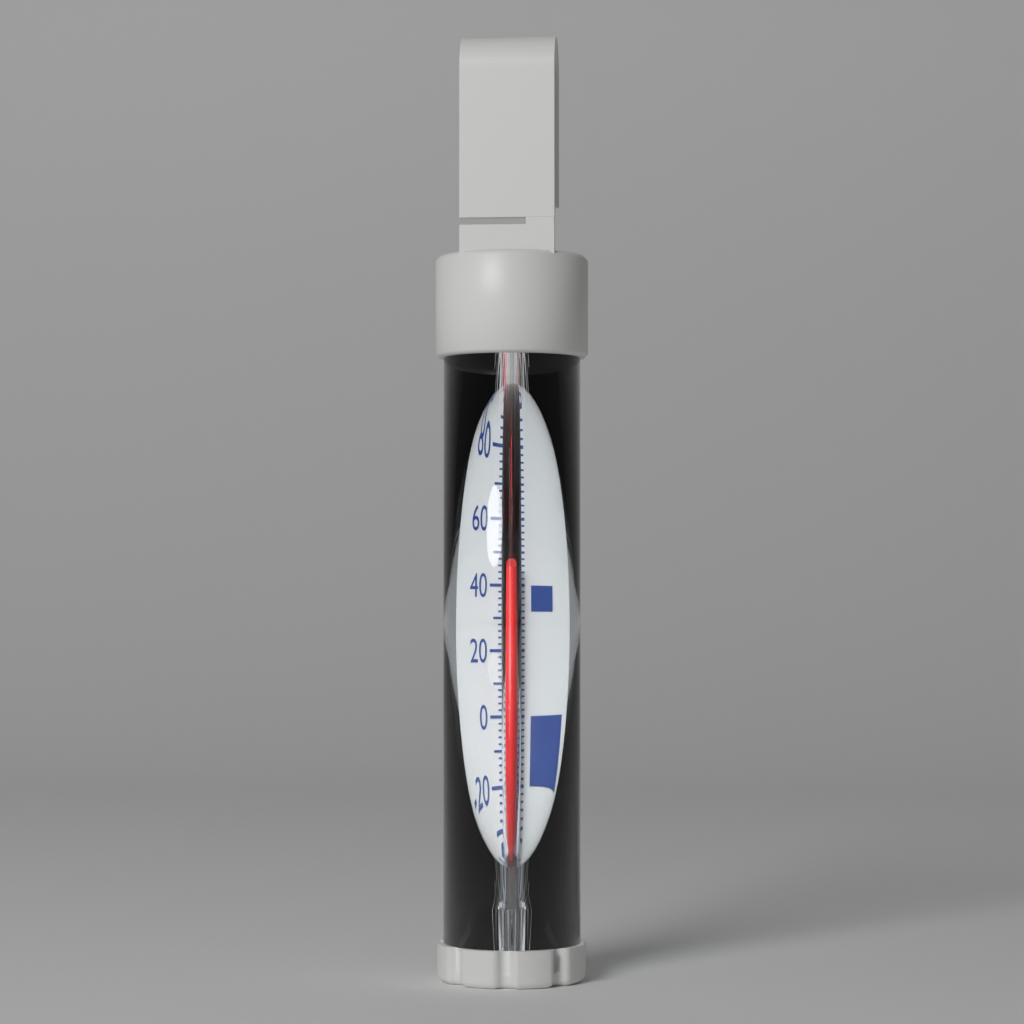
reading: 46 °F
